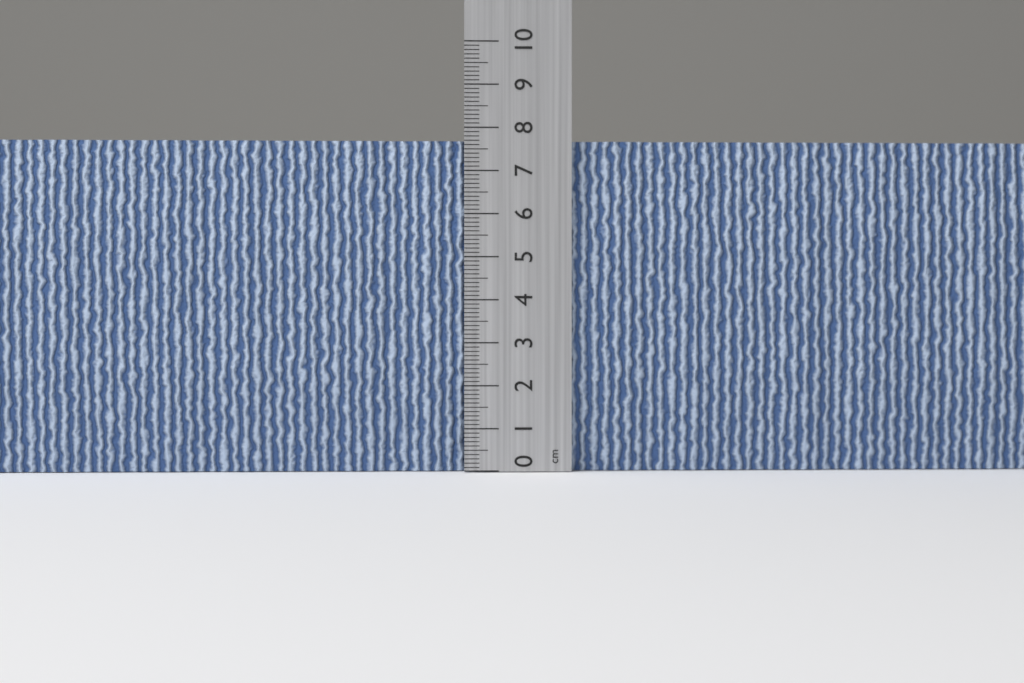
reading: 7.7 cm
